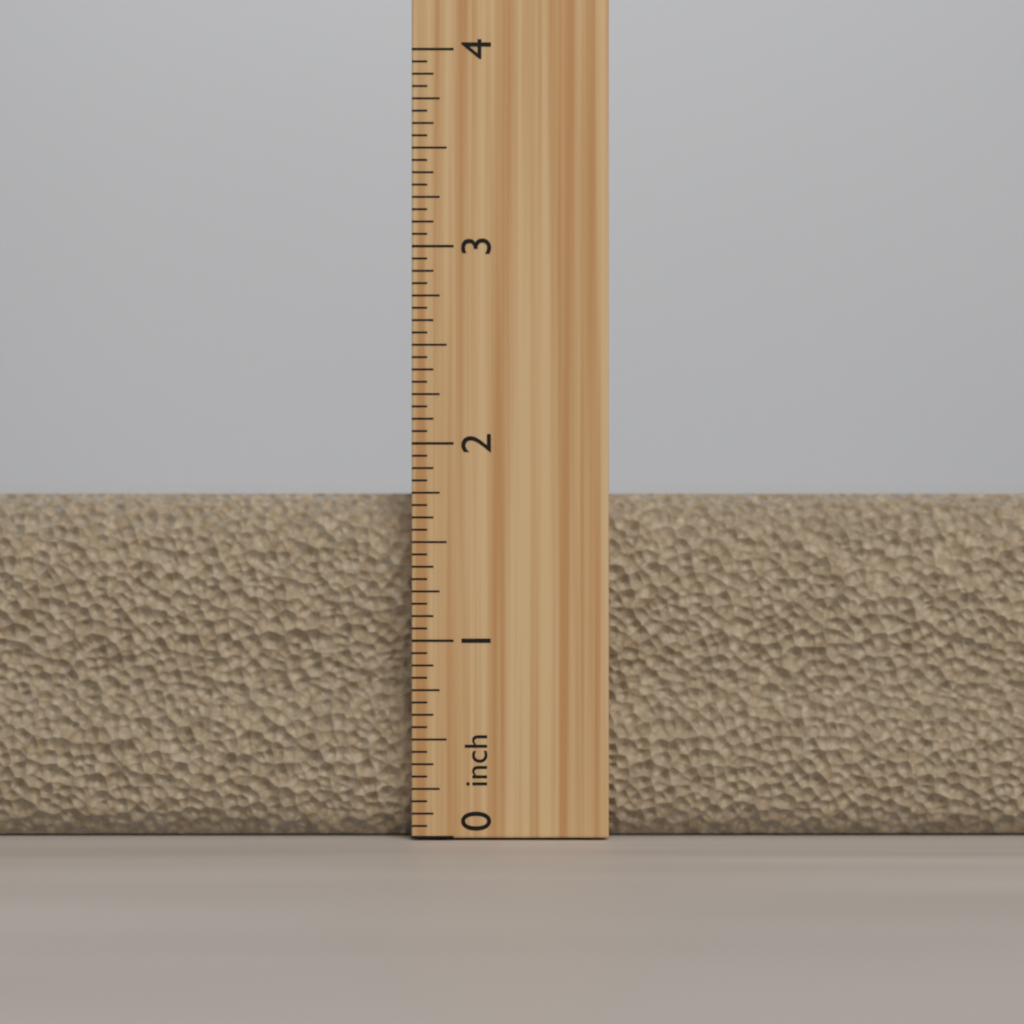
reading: 1.7500 inch
